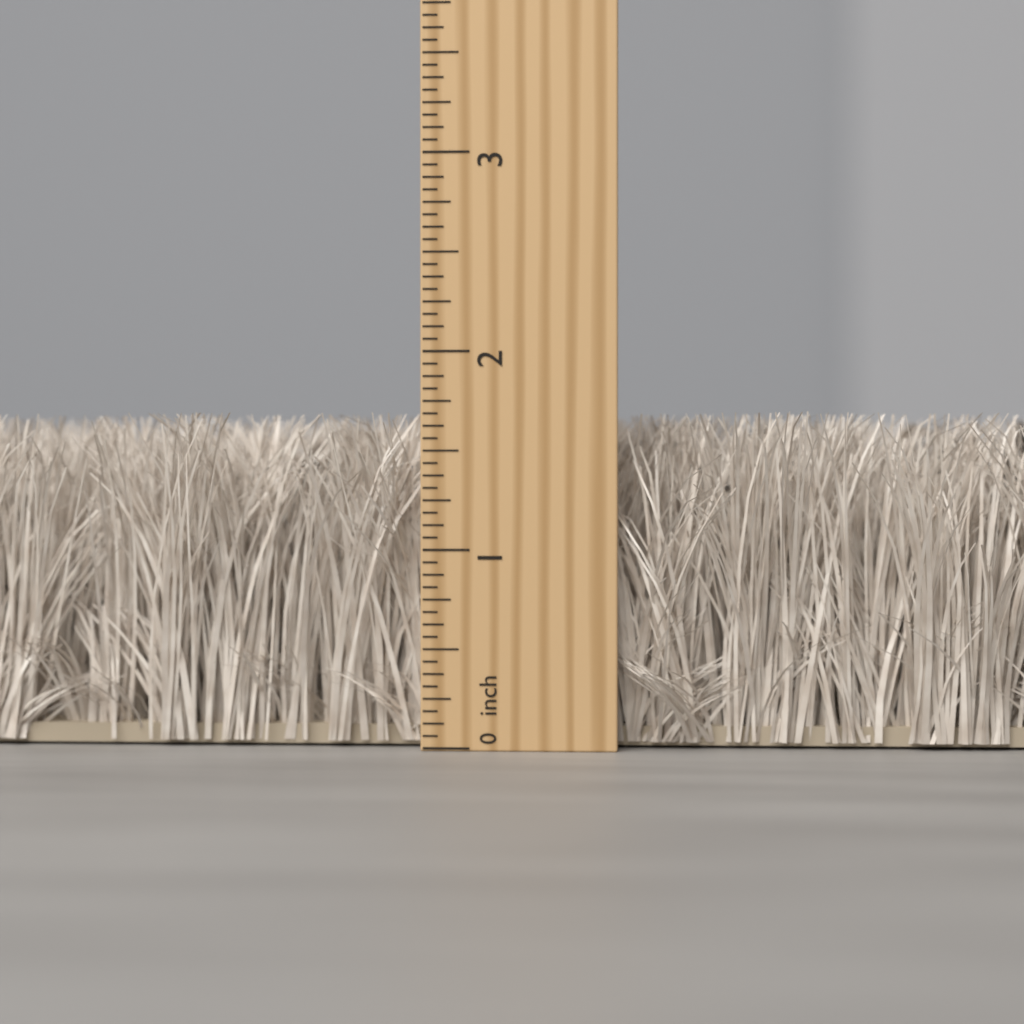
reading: 1.6875 inch
